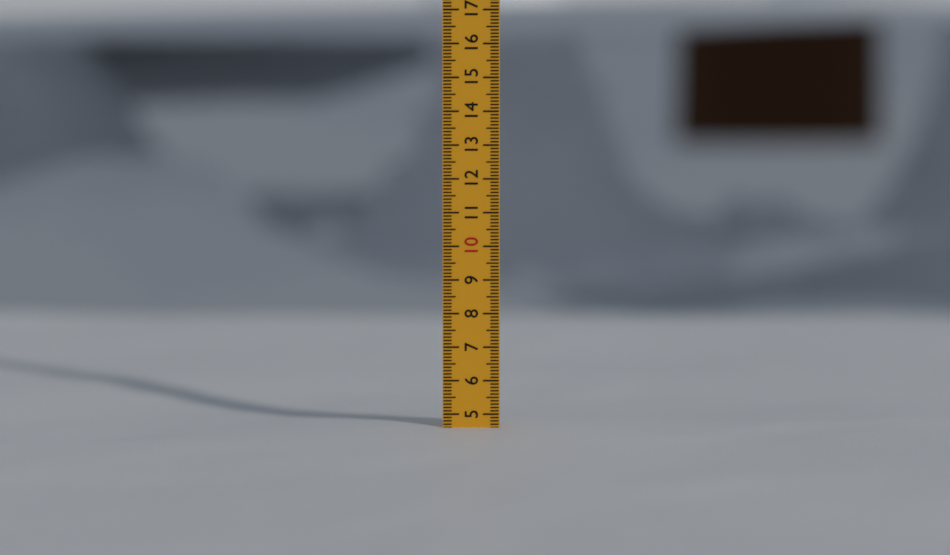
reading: 4.6 (no unit)
